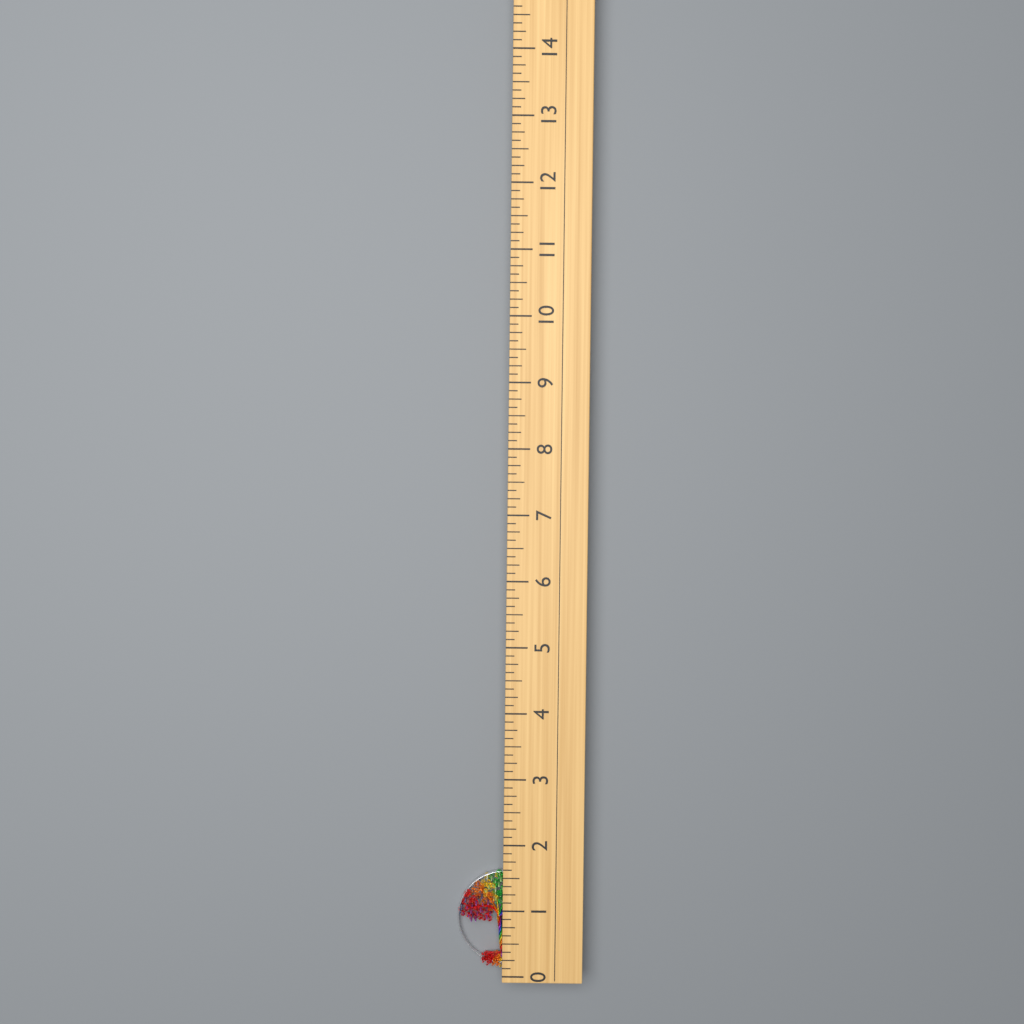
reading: 1.500 (no unit)
